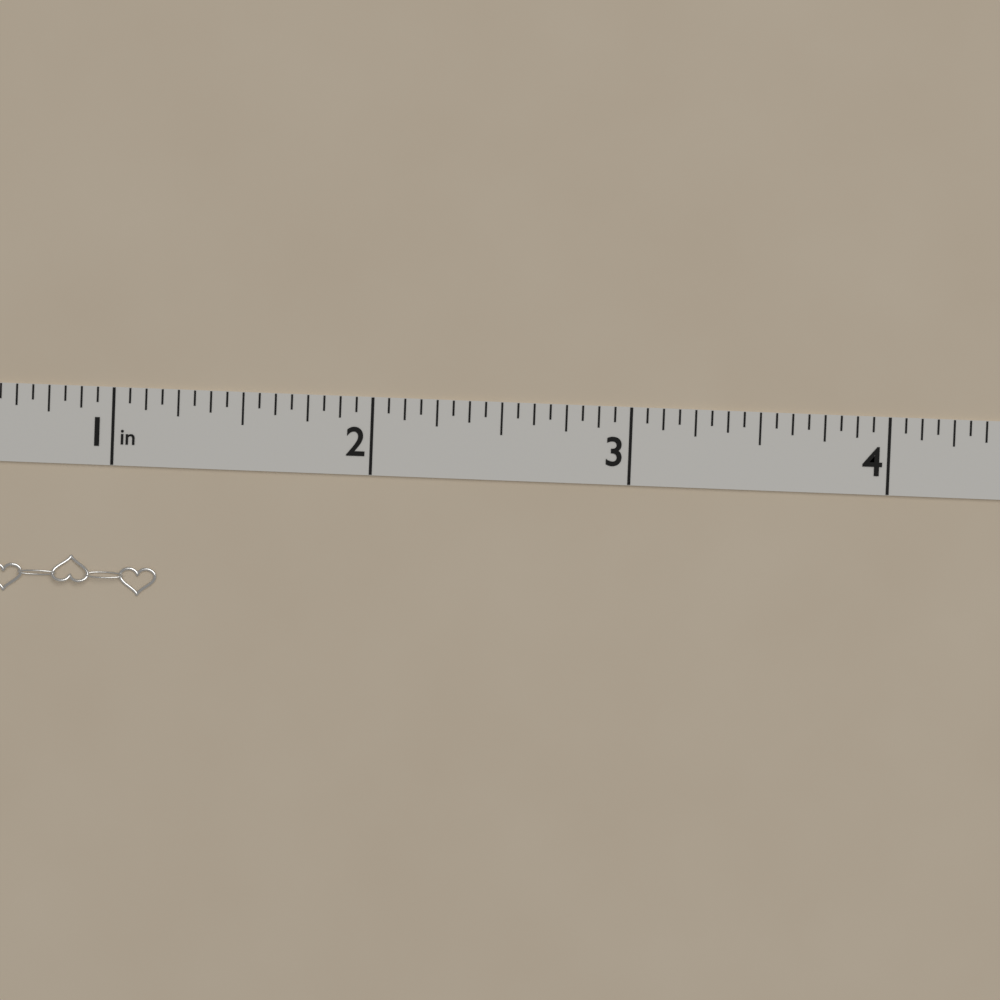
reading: 1.1875 in
